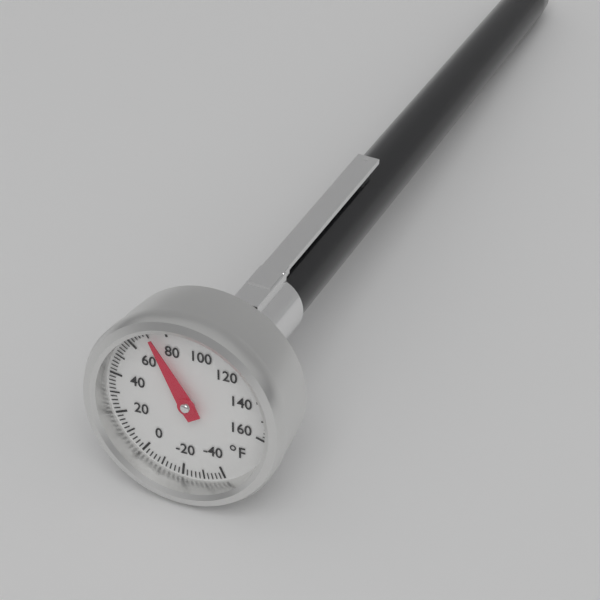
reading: 72 °F
